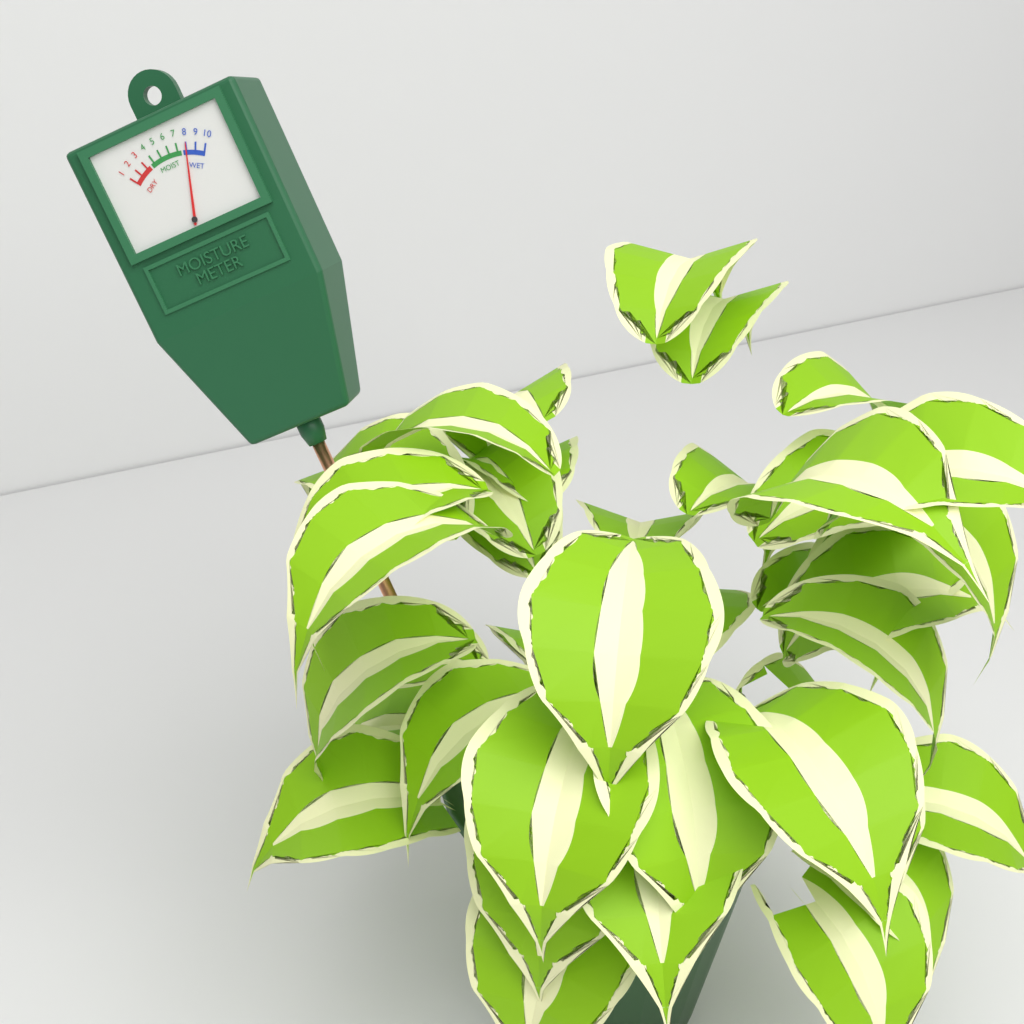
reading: 8 (no unit)
